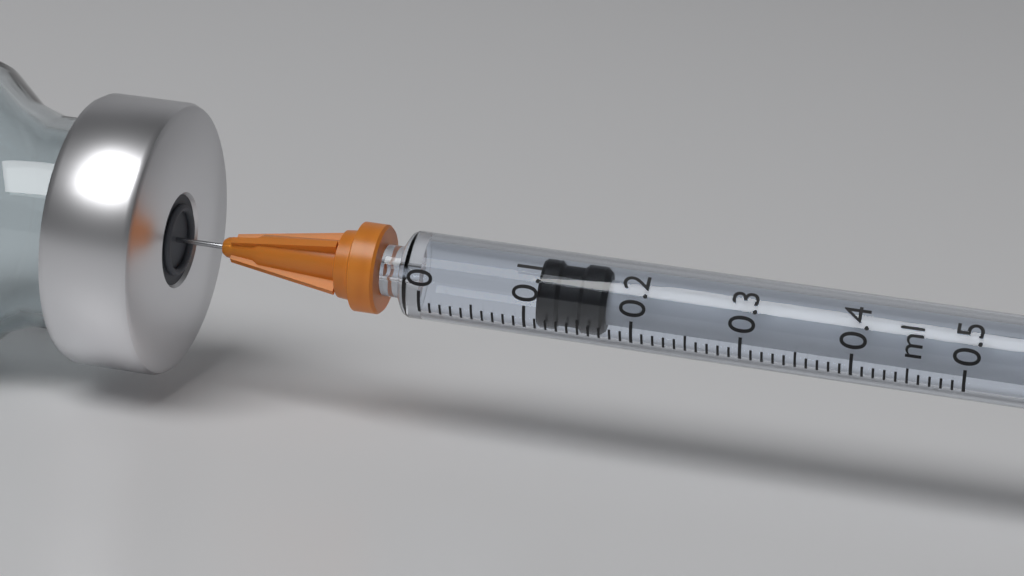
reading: 0.11 ml
